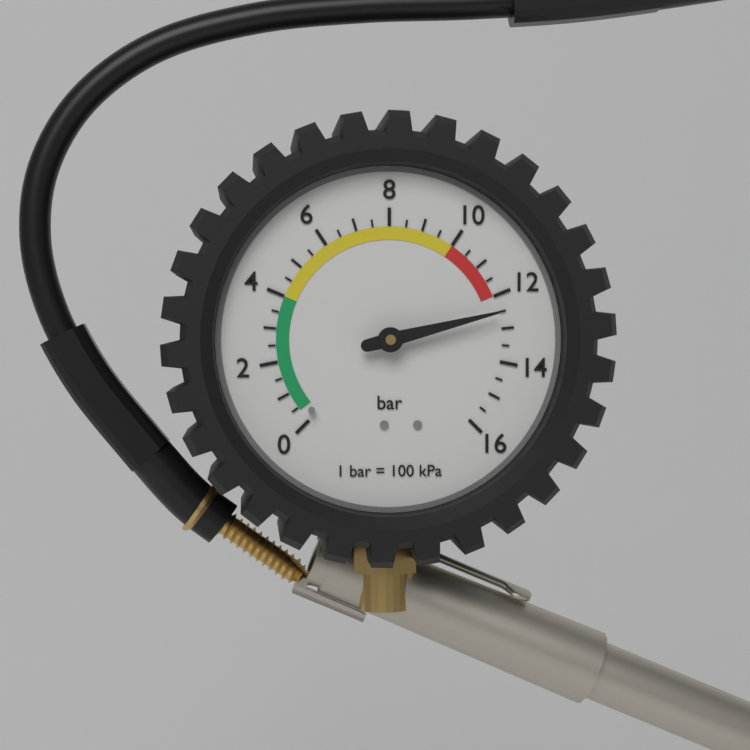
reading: 12.5 bar
